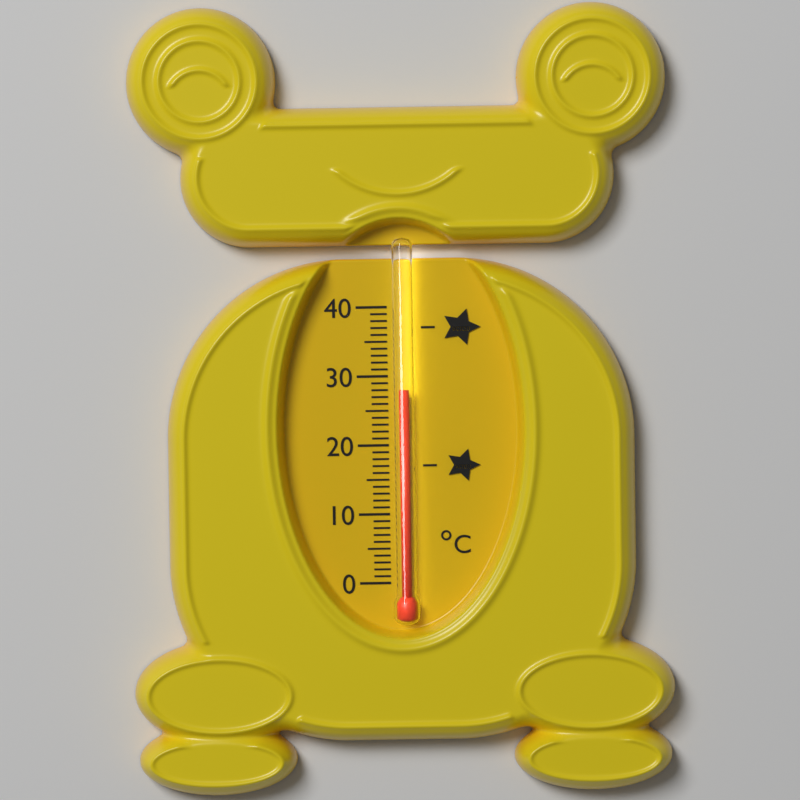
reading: 28 °C
